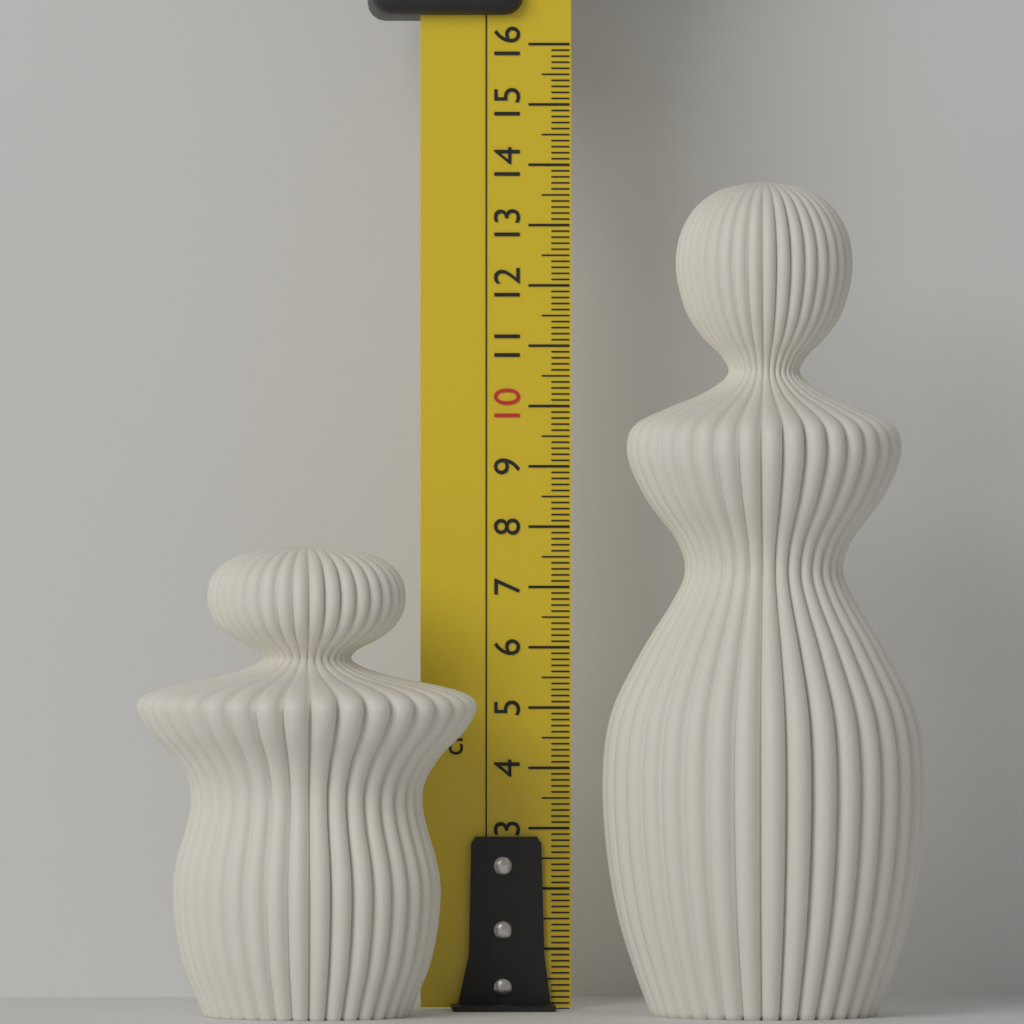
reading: 7.7 cm
